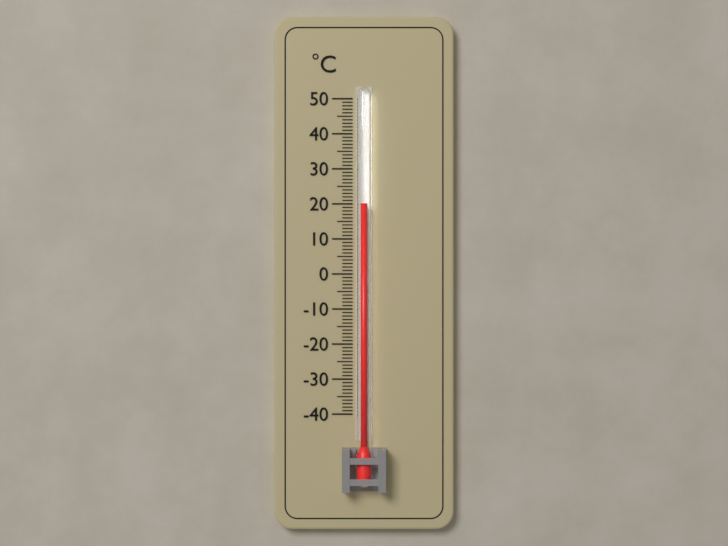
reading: 20 °C
